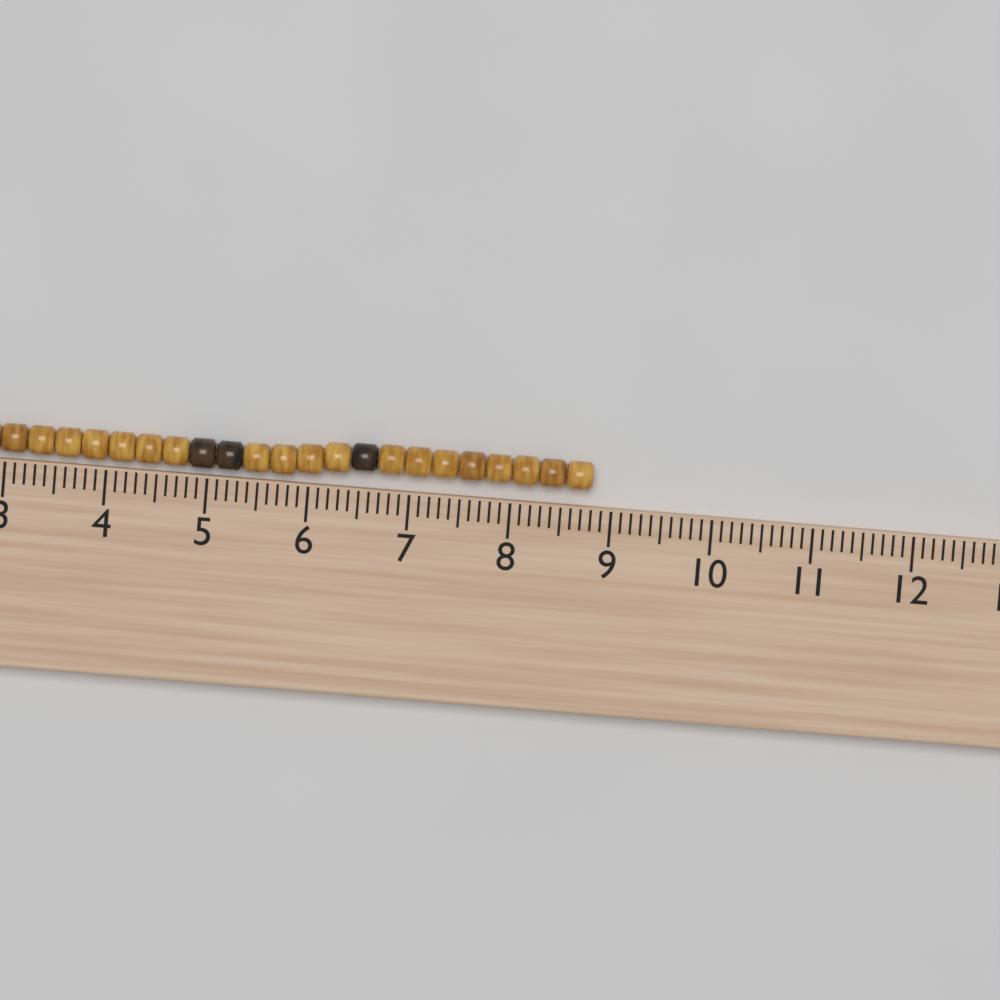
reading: 8.8 cm
